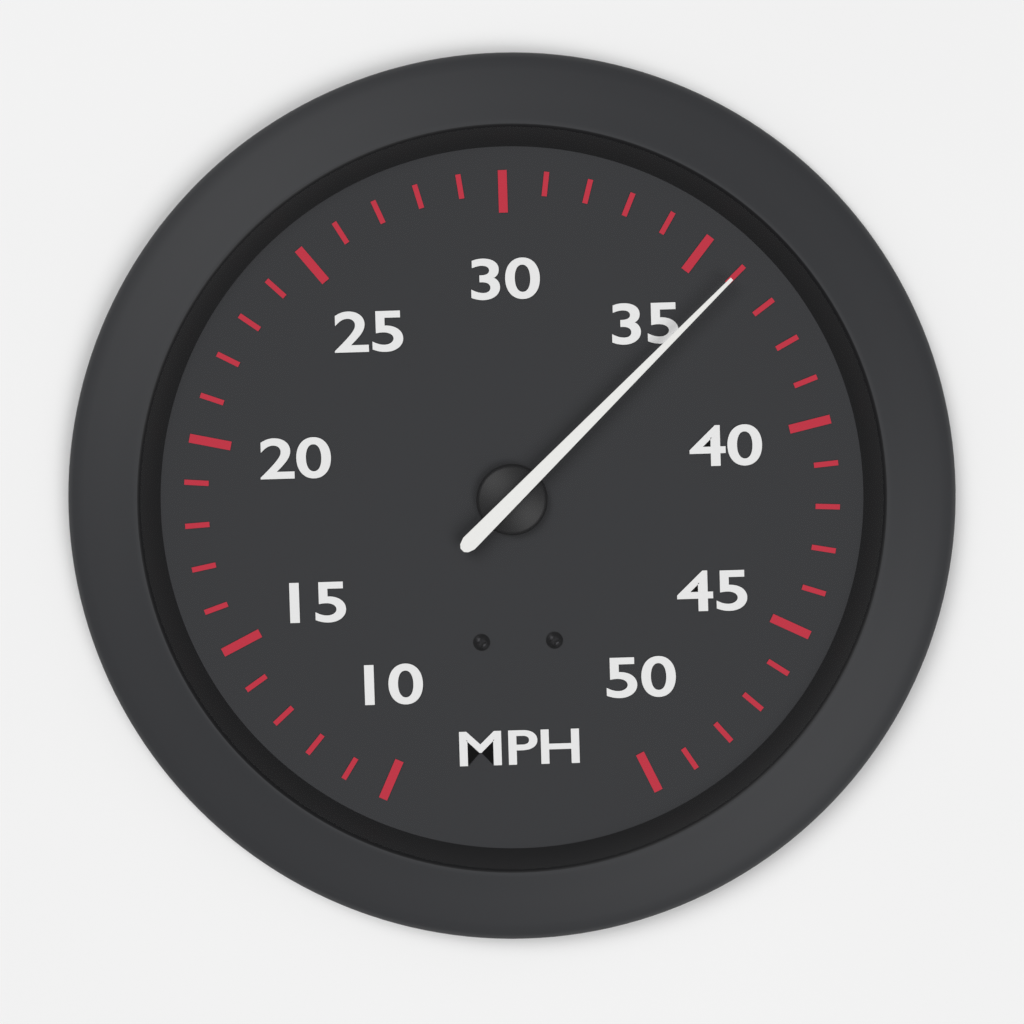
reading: 36 MPH
